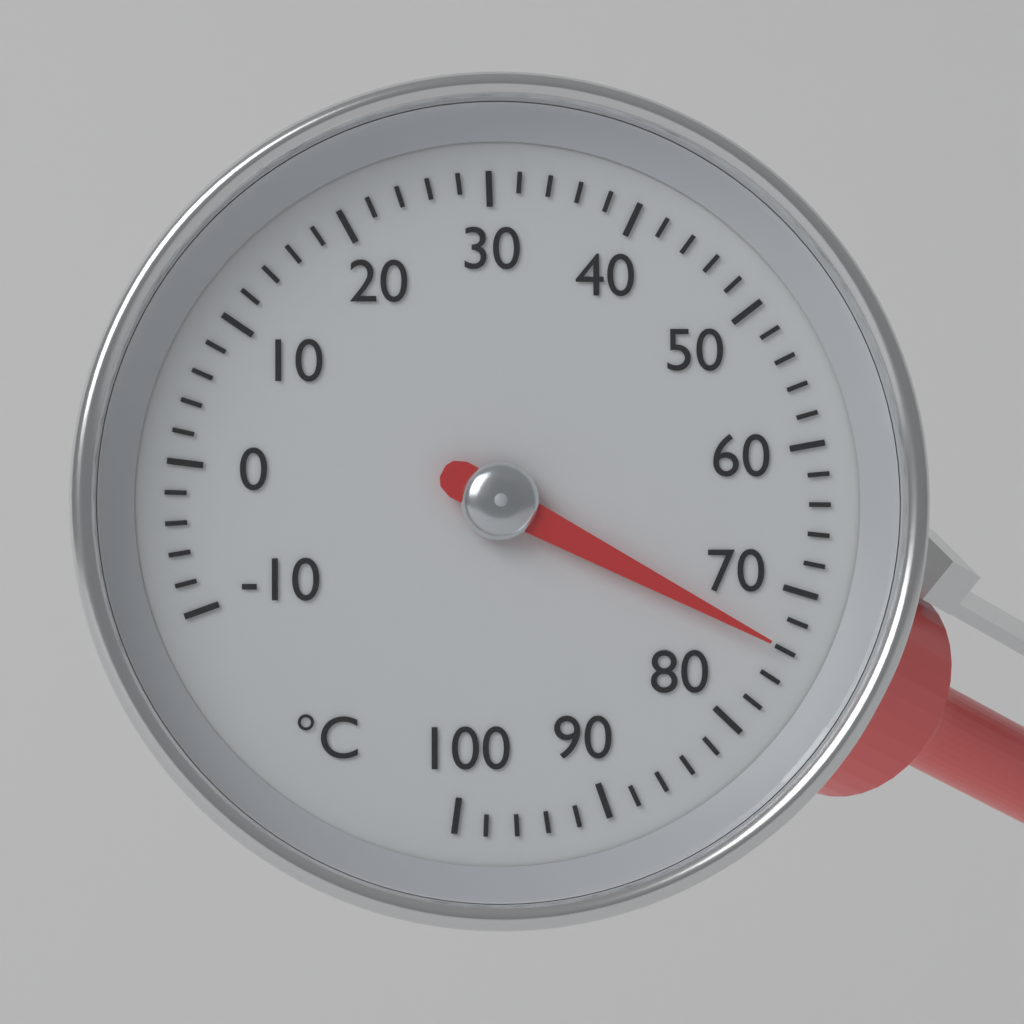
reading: 74 °C
